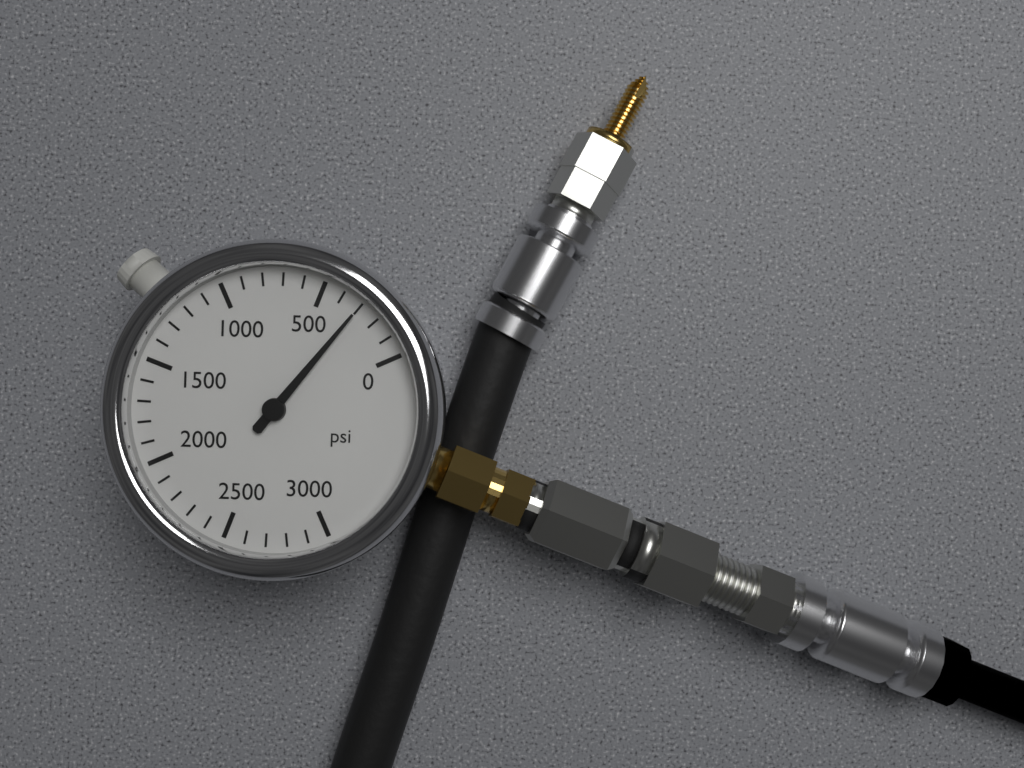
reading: 300 psi
